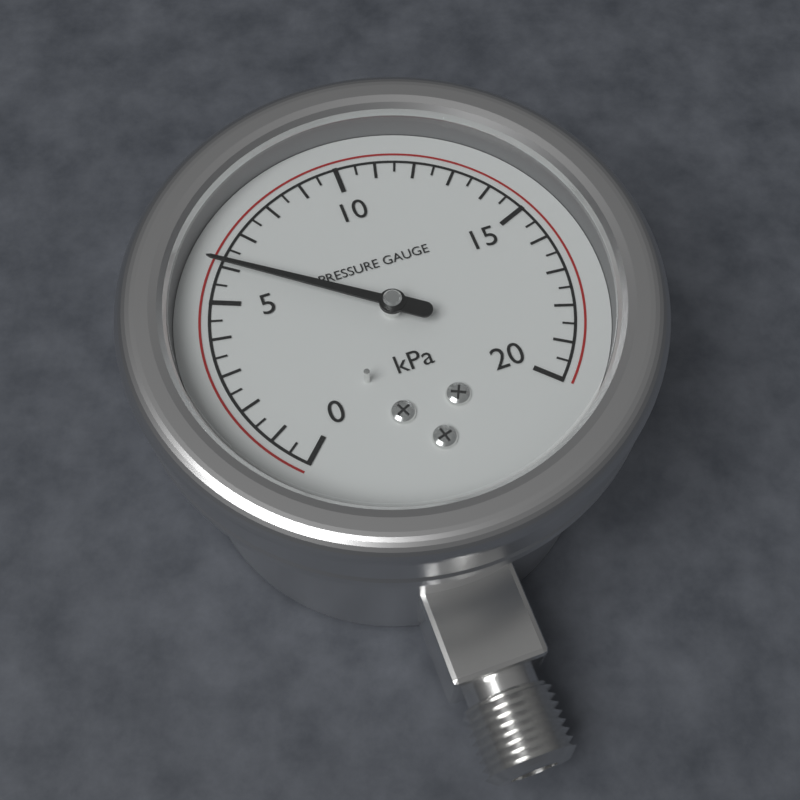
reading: 6.0 kPa
